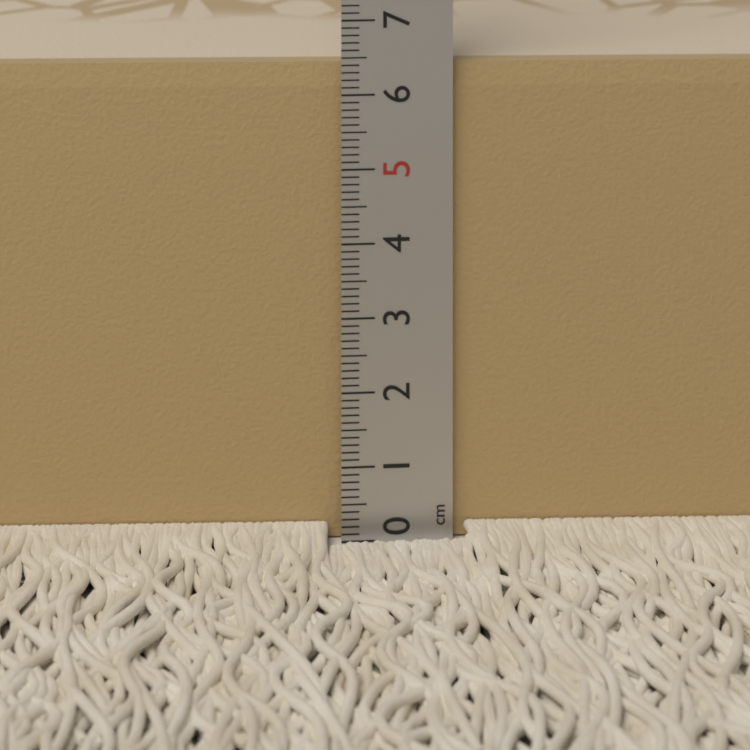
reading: 6.4 cm
